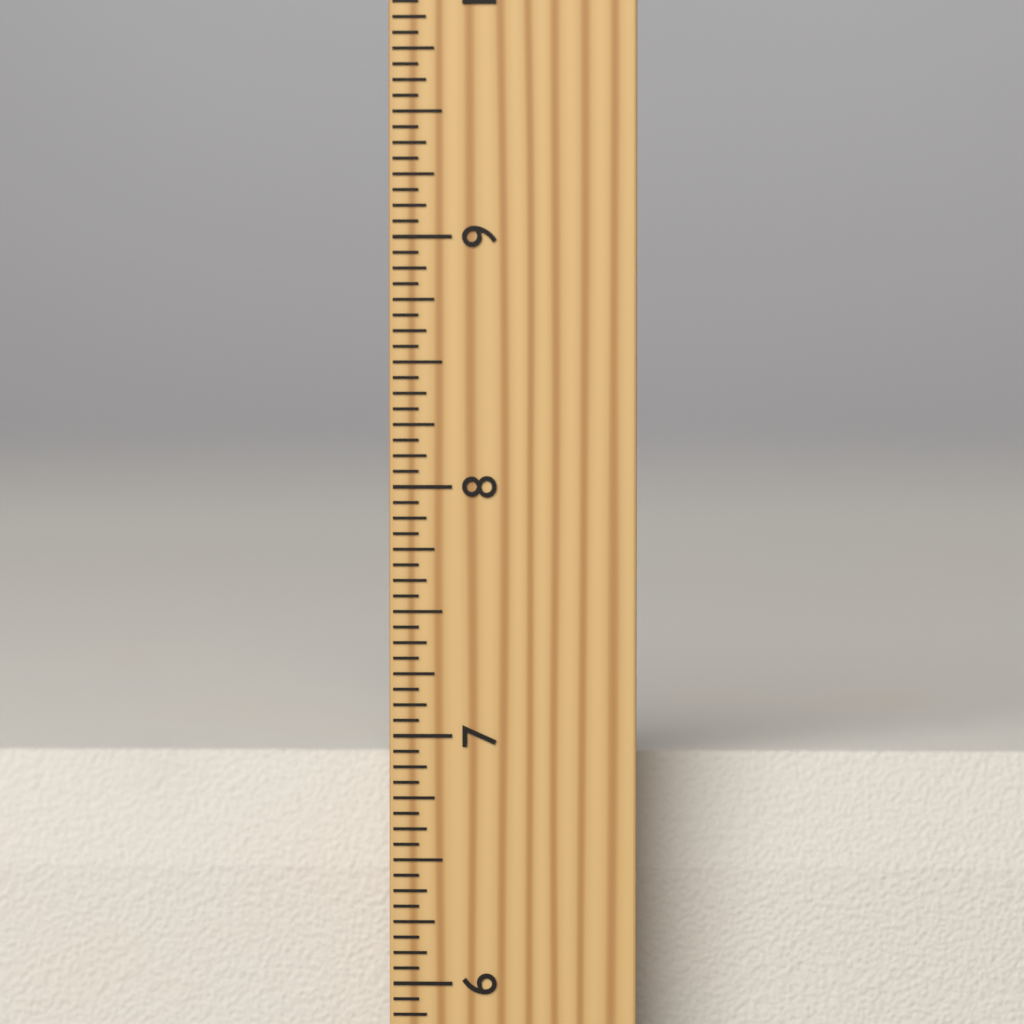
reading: 6.8750 inch
